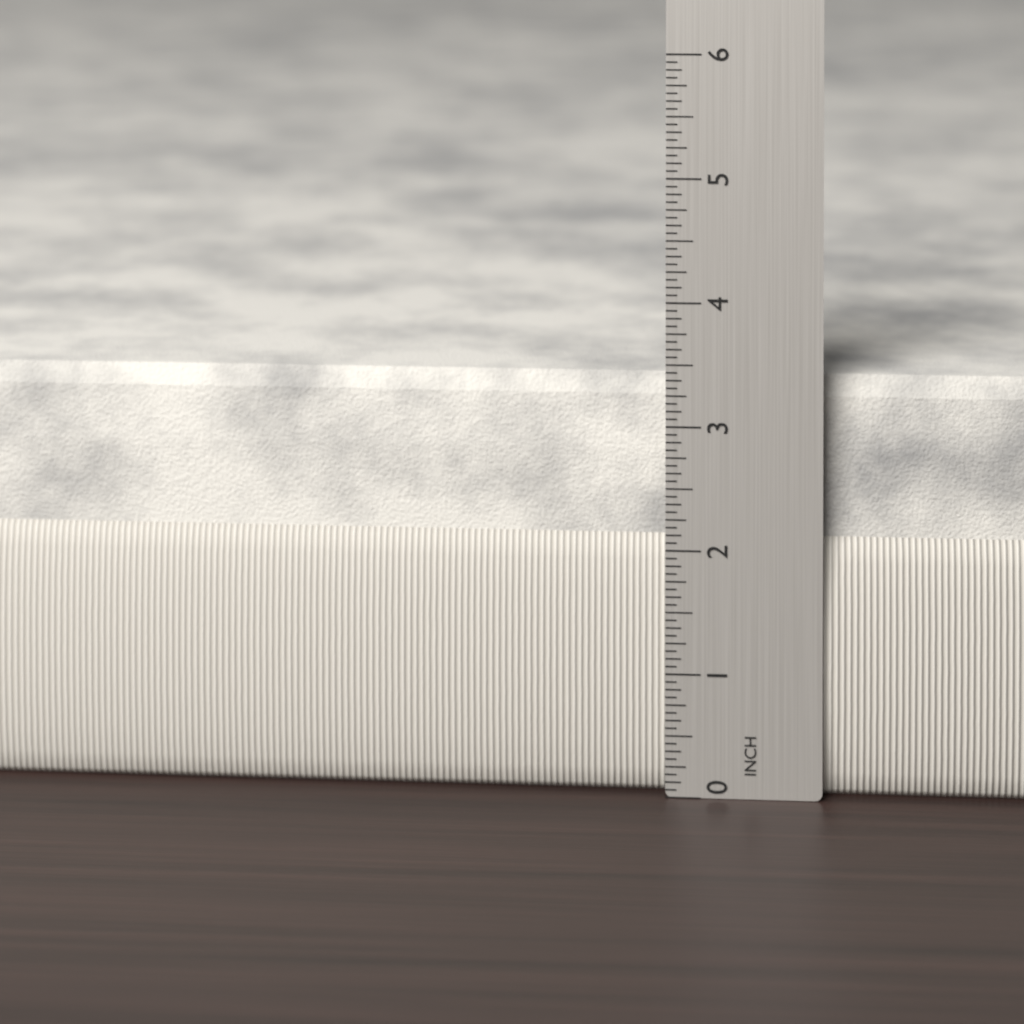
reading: 3.3750 in
